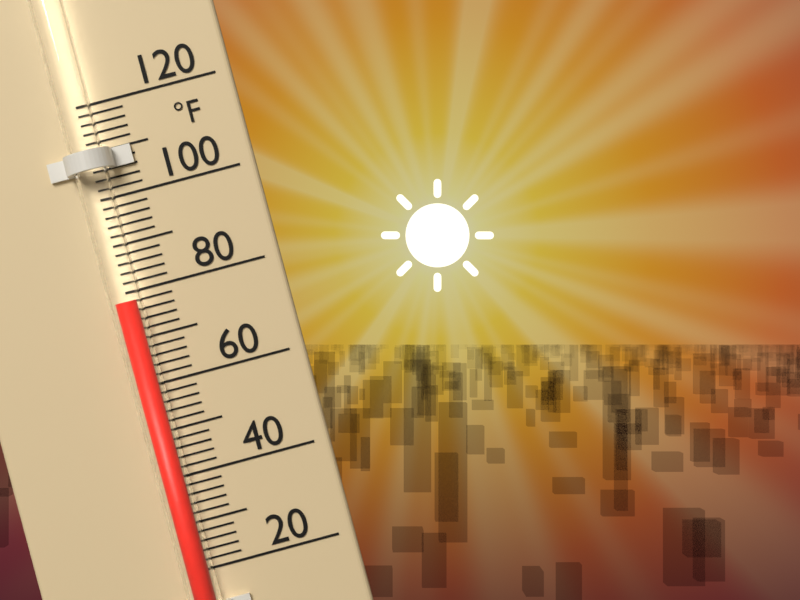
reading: 78 °F
